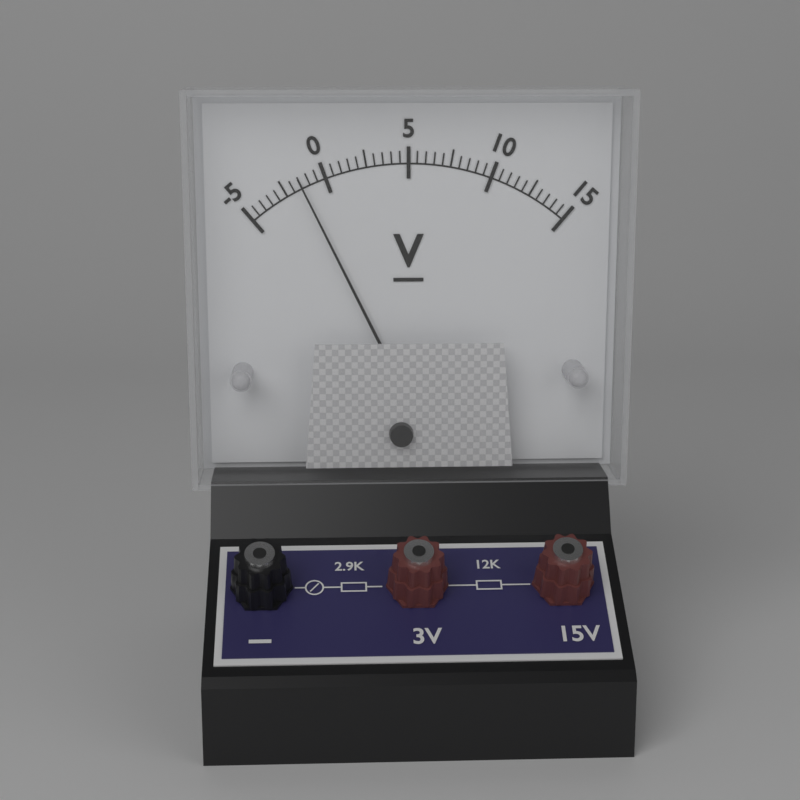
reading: -1.5 V
